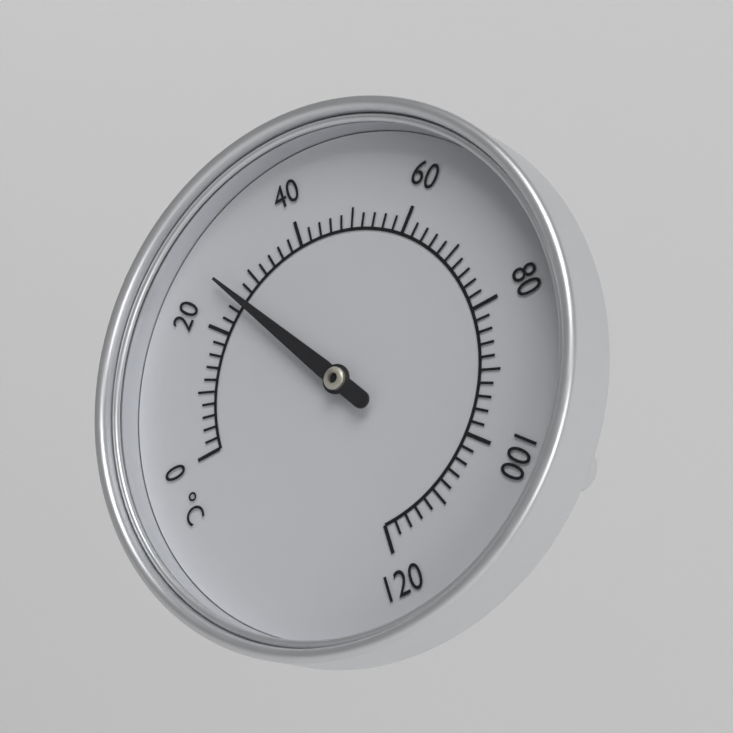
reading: 26 °C
